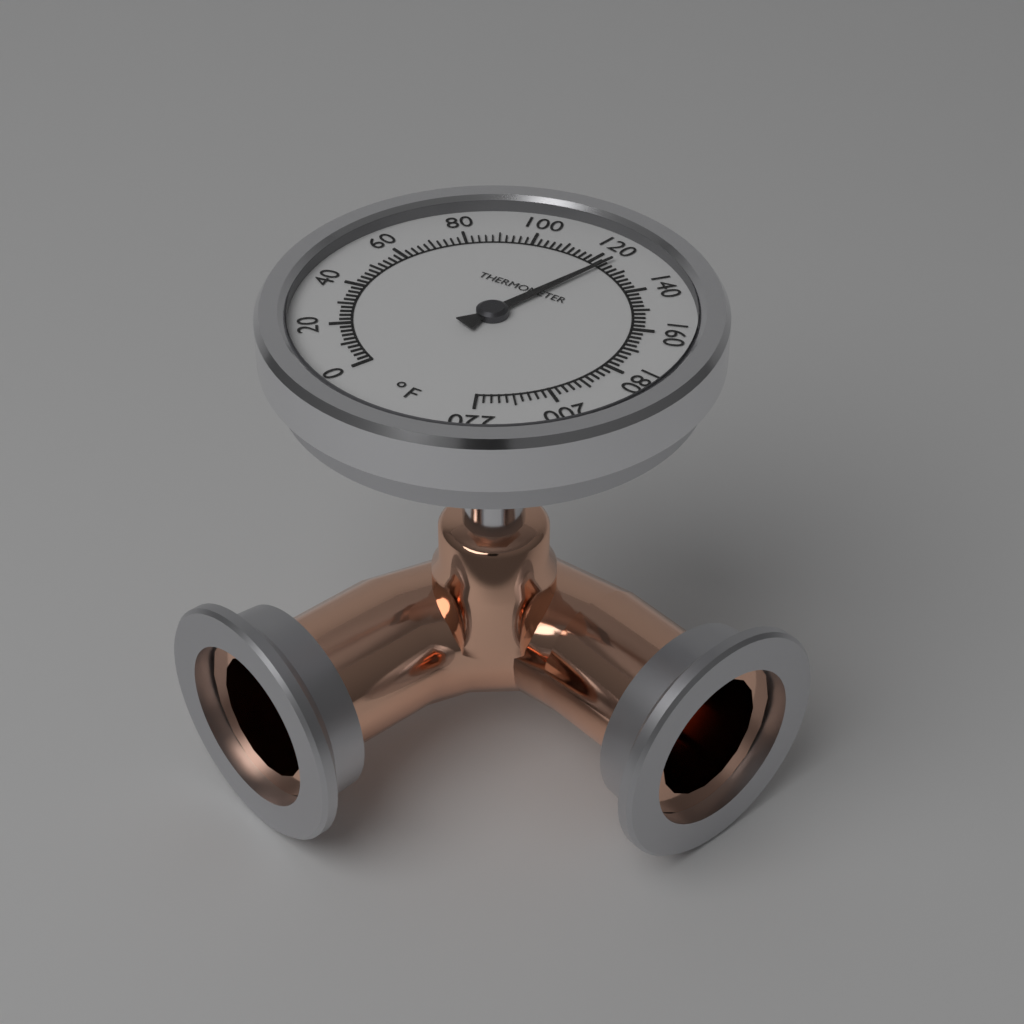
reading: 124 °F
